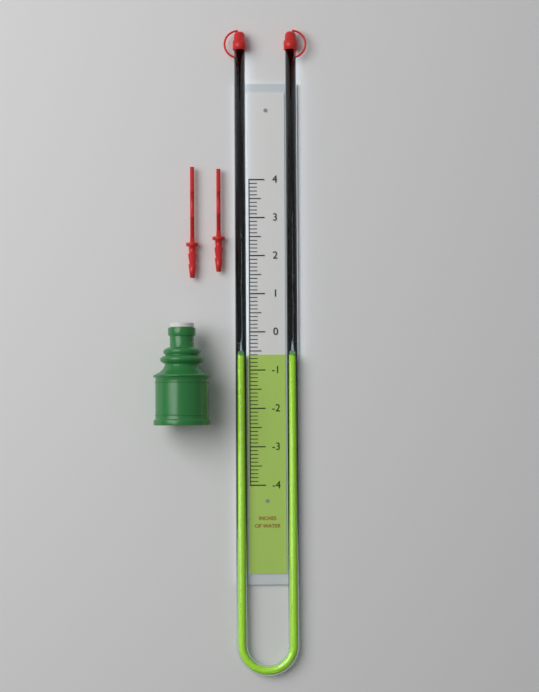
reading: -0.6 in
